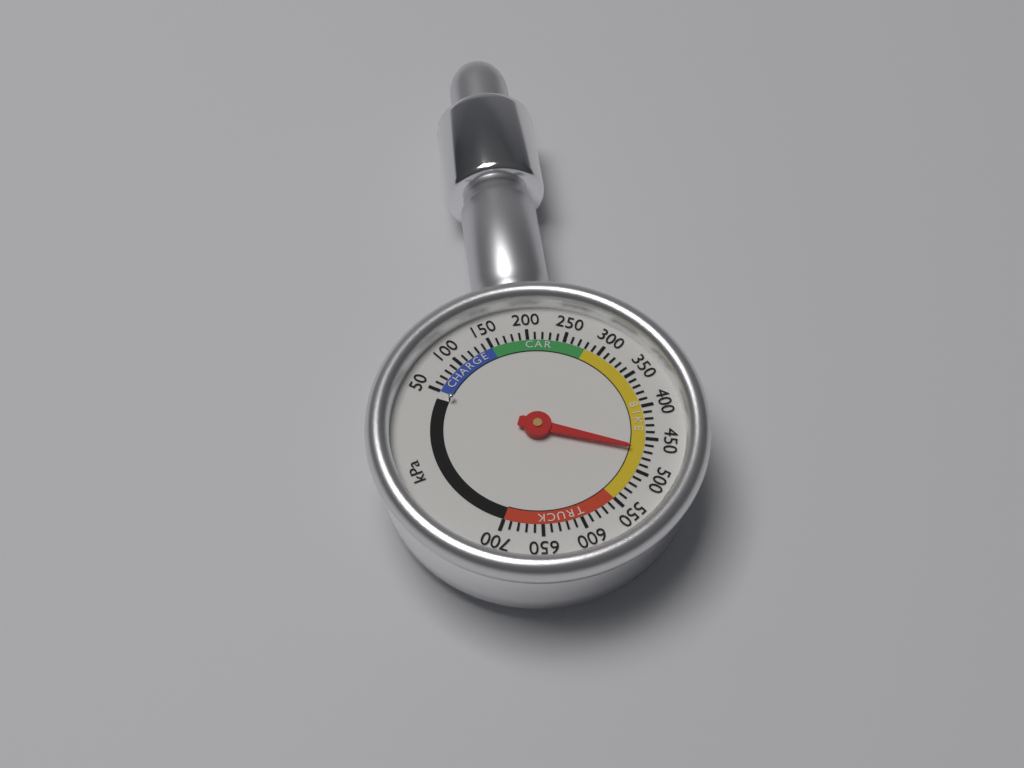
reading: 470 kPa
